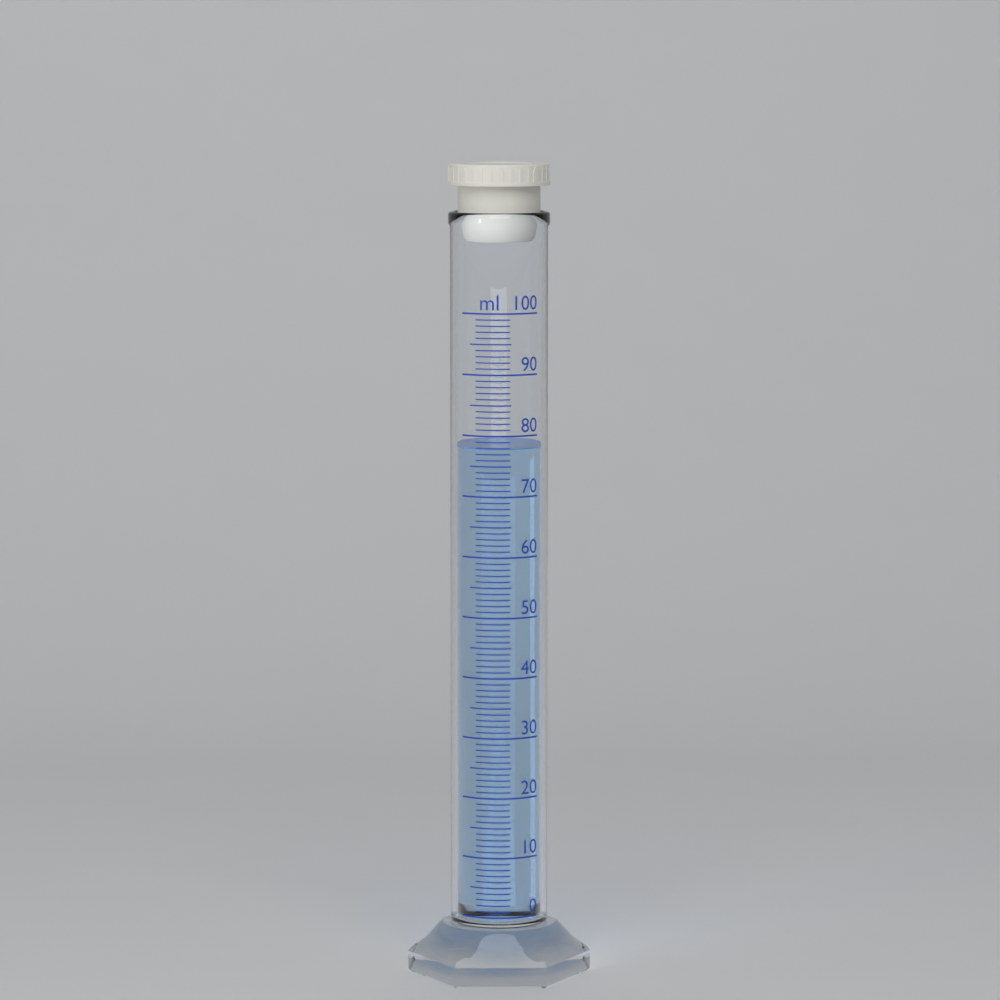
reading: 78 ml
